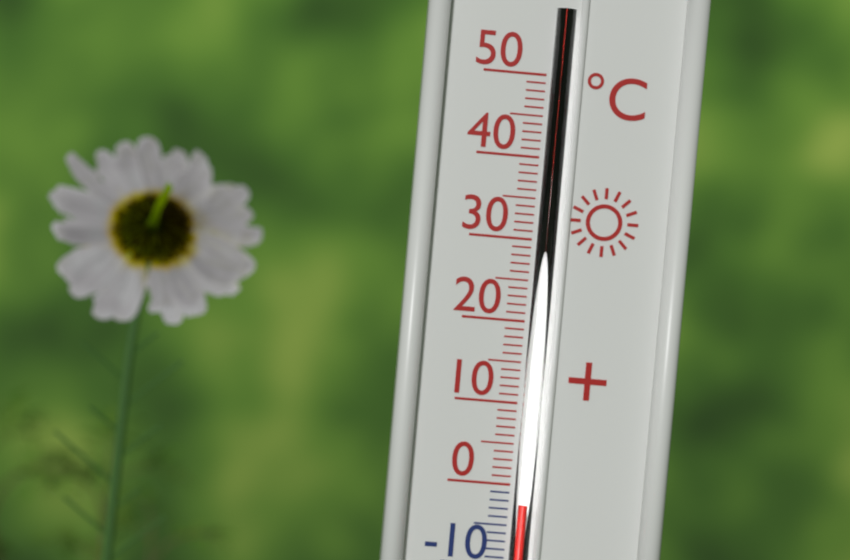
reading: -2 °C
